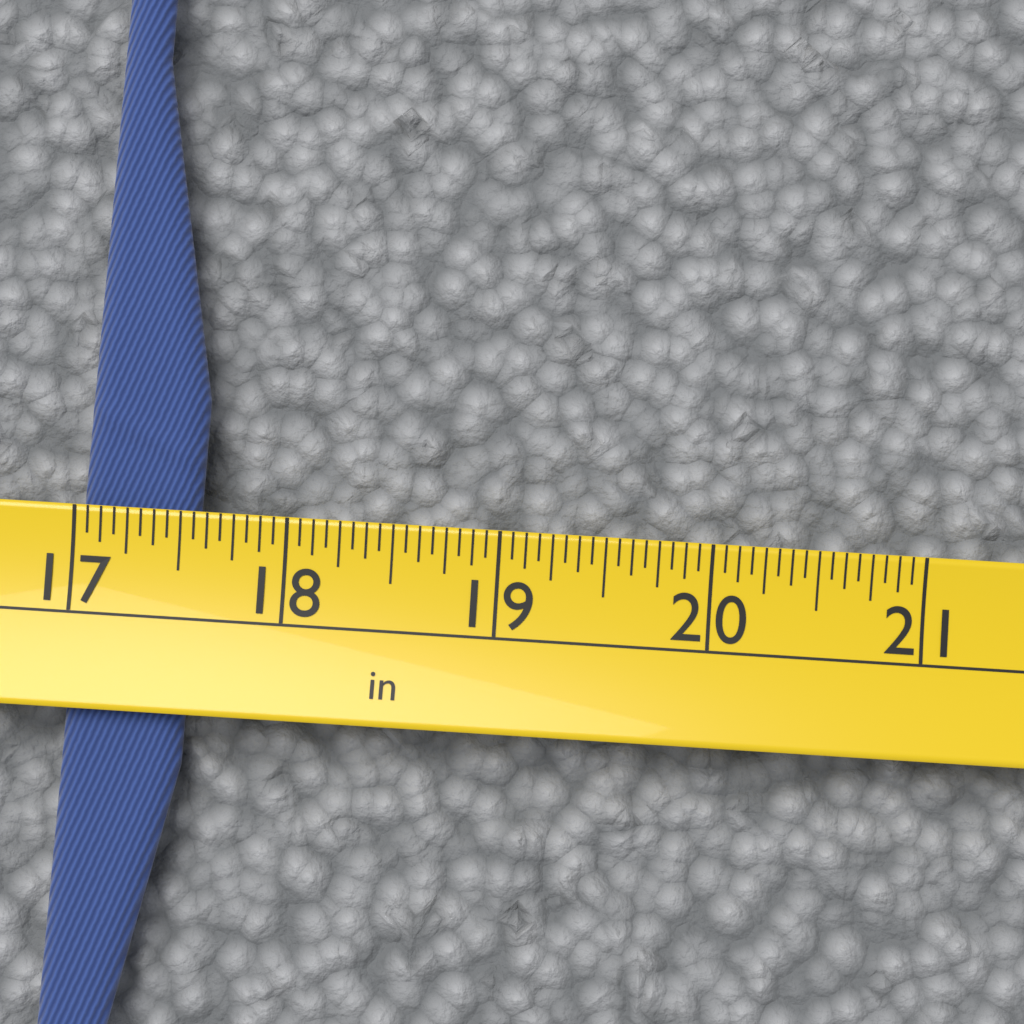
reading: 17.5625 in
